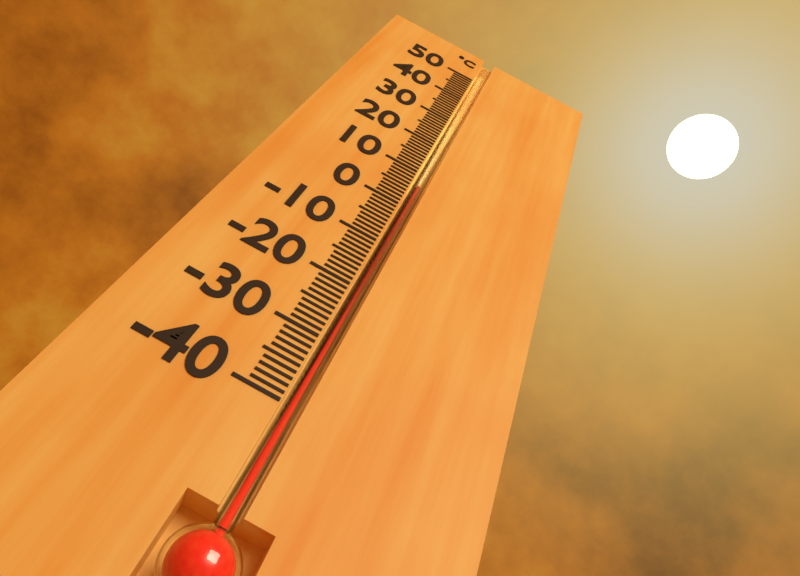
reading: 6 °C
